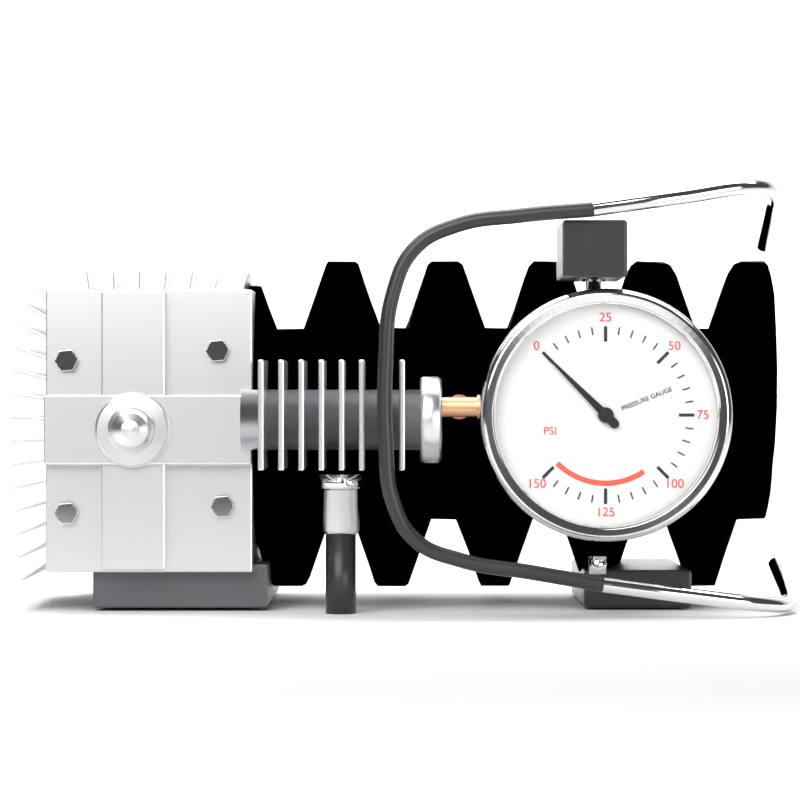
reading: 0 psi
